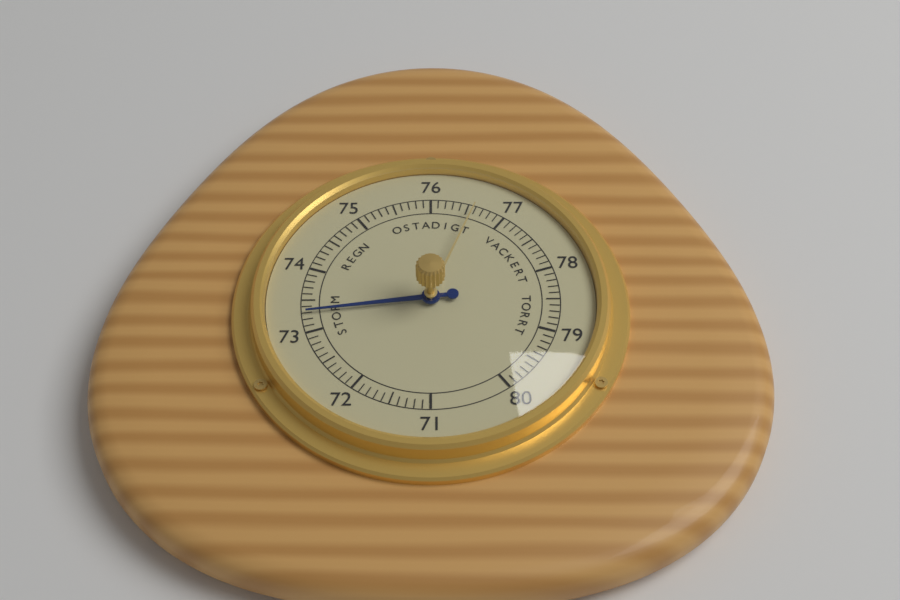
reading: 73.3 (no unit)
